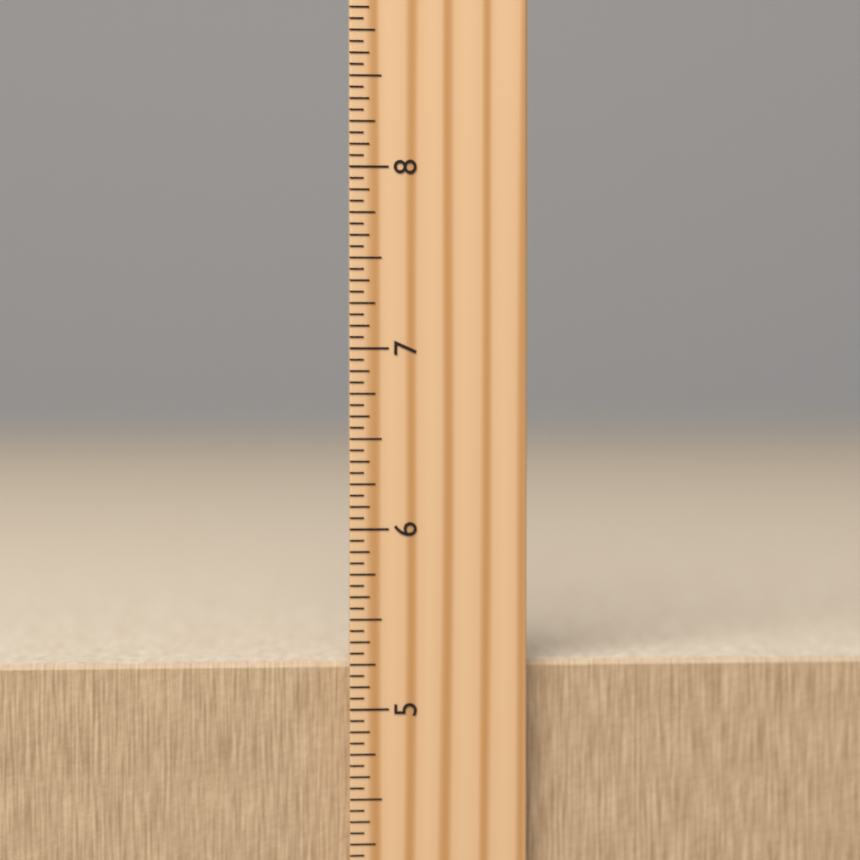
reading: 5.2500 inch
